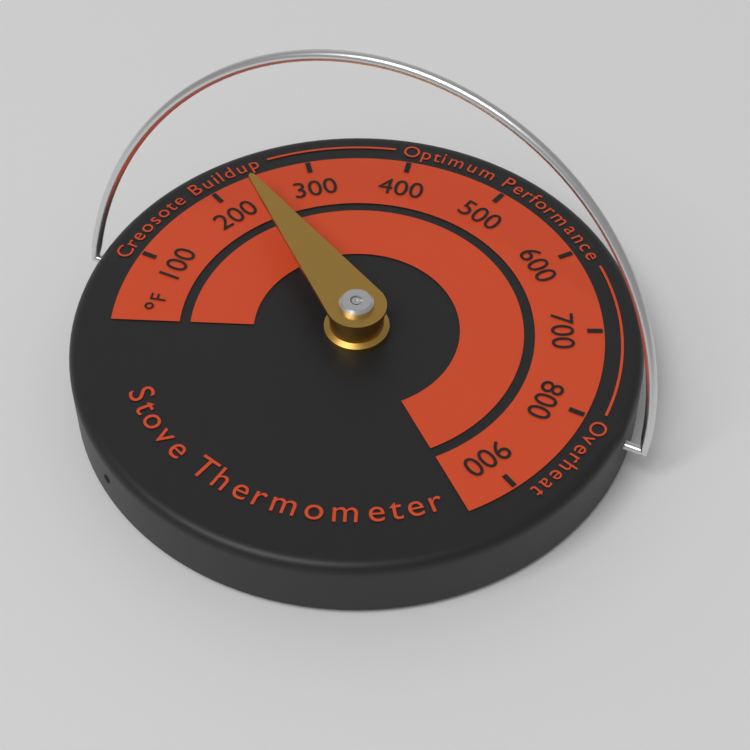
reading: 230 °F
